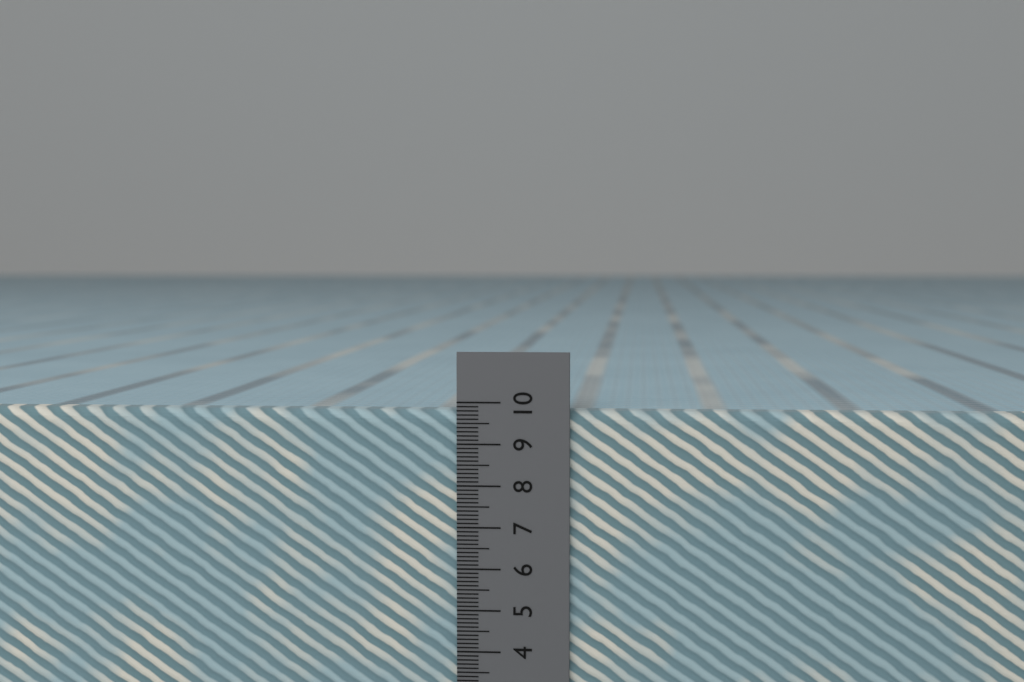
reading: 9.8 cm
